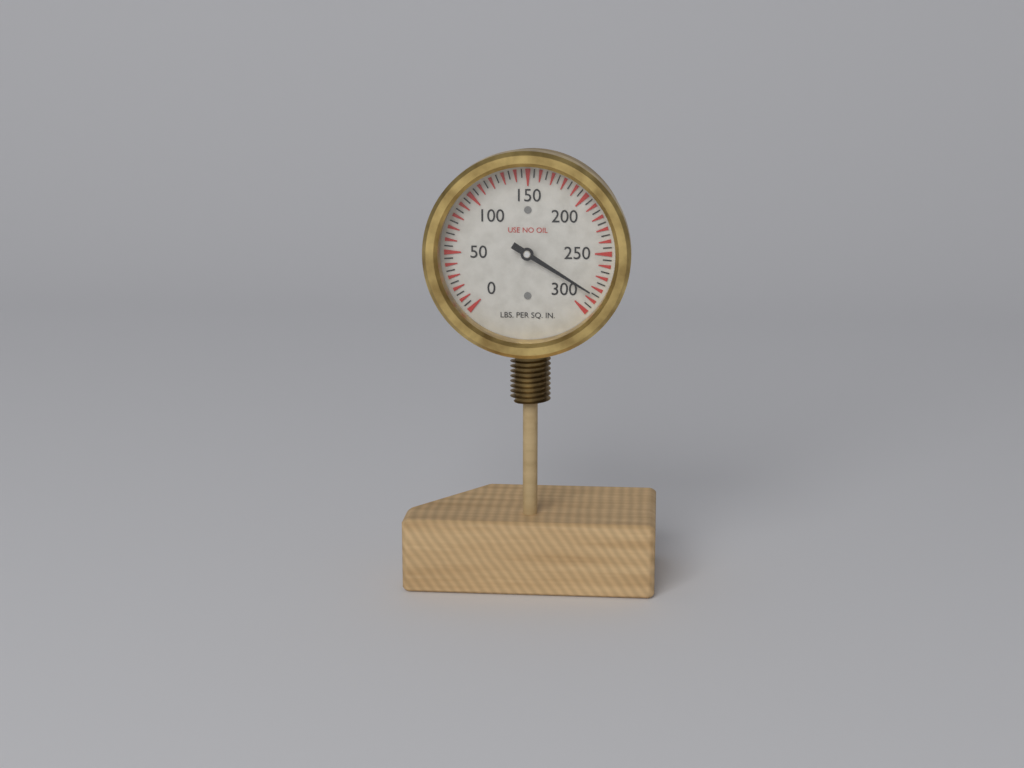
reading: 285 psi
